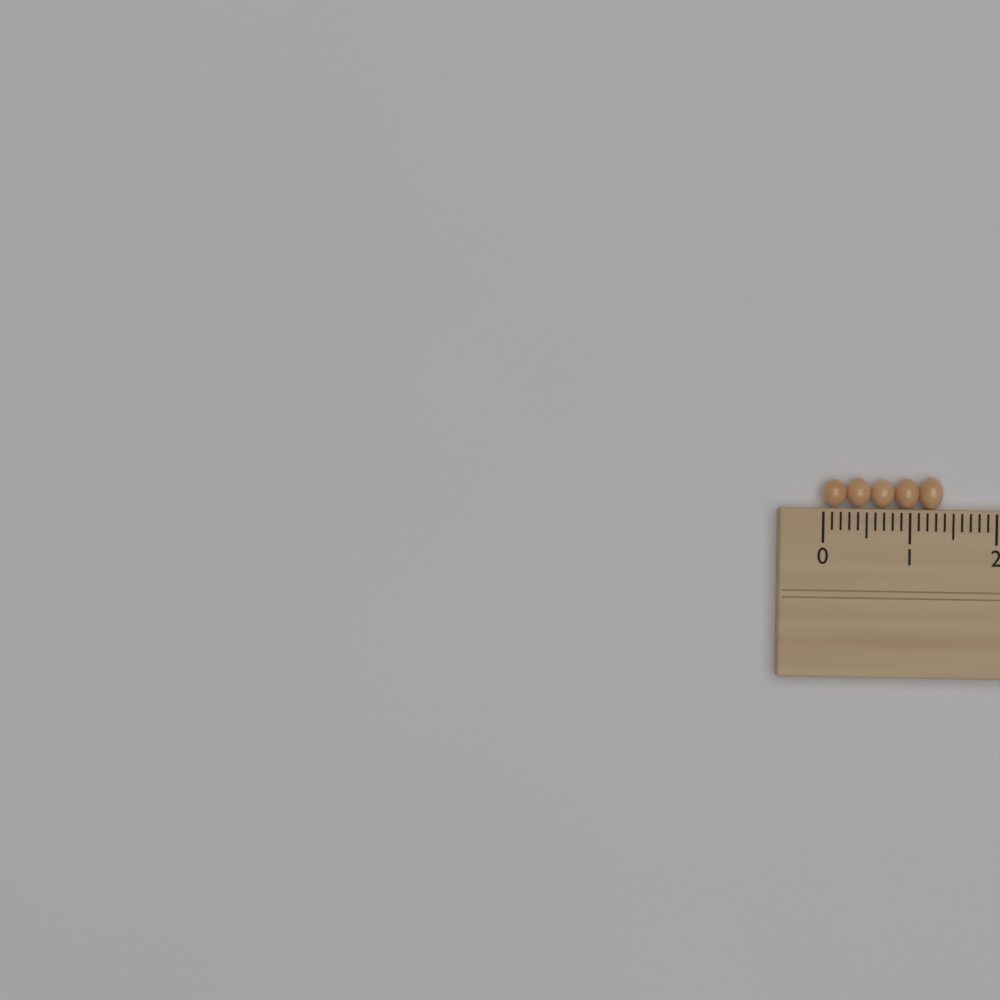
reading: 1.4 cm
